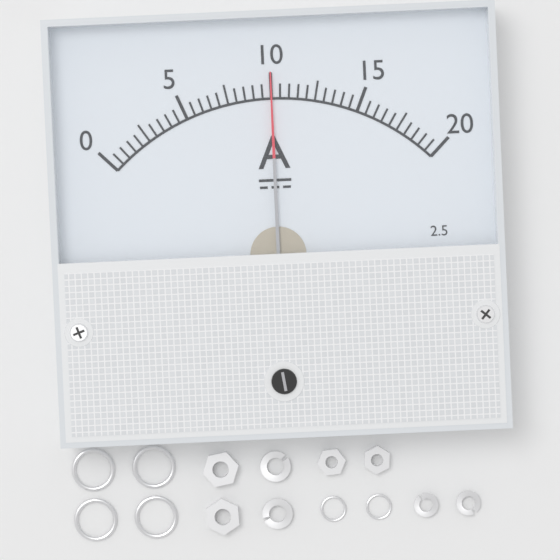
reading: 10.0 A
